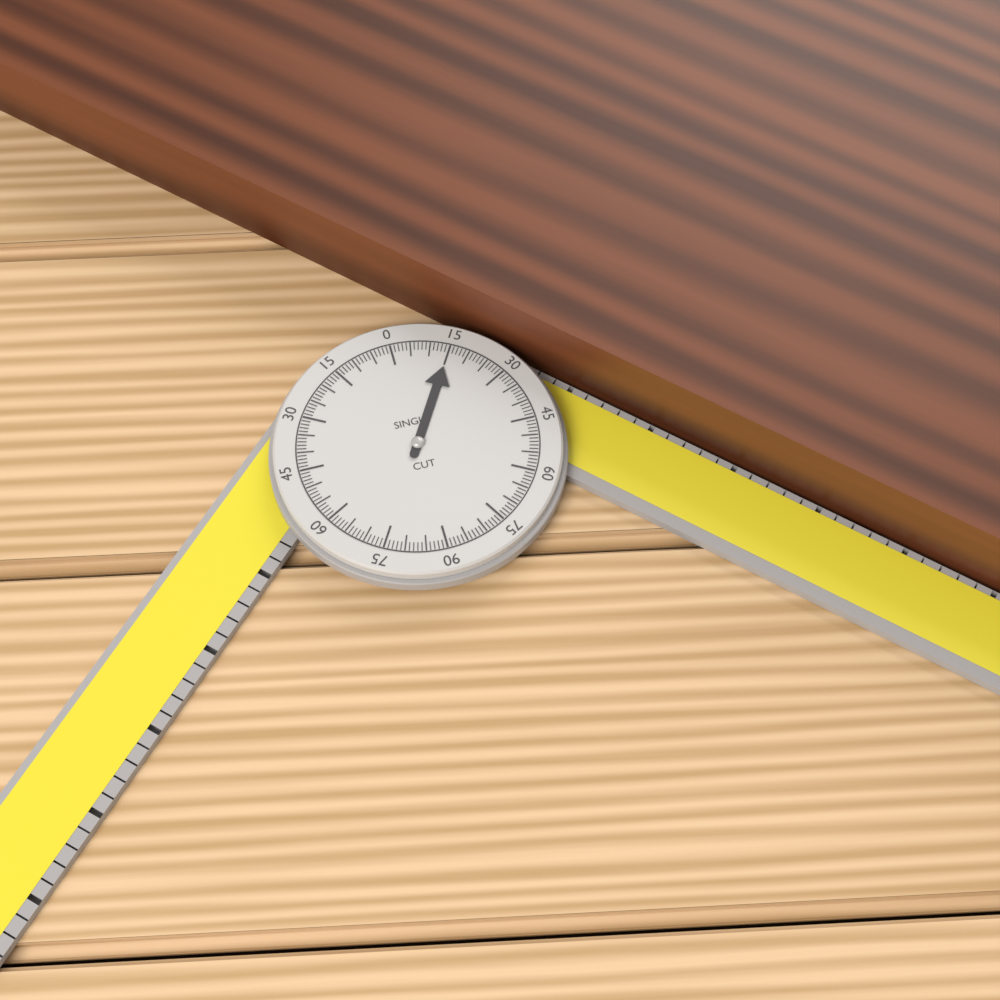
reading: 15 °
